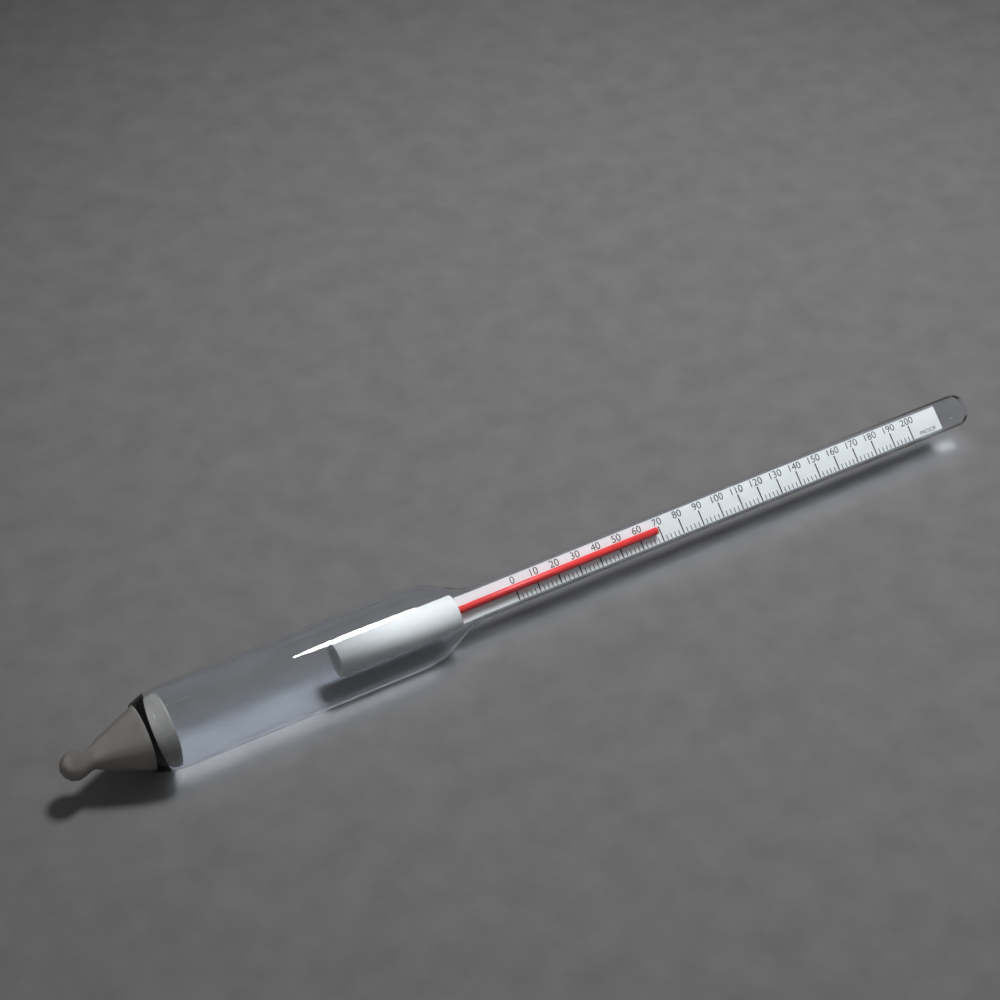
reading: 68 proof
